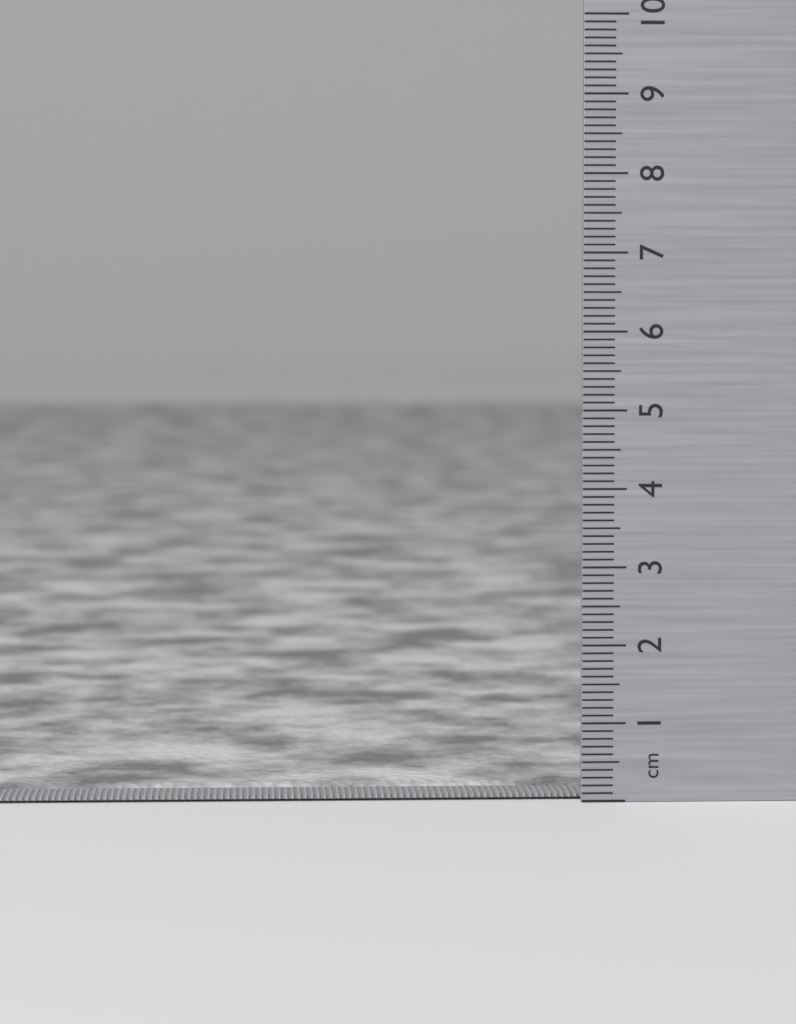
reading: 0.1 cm
